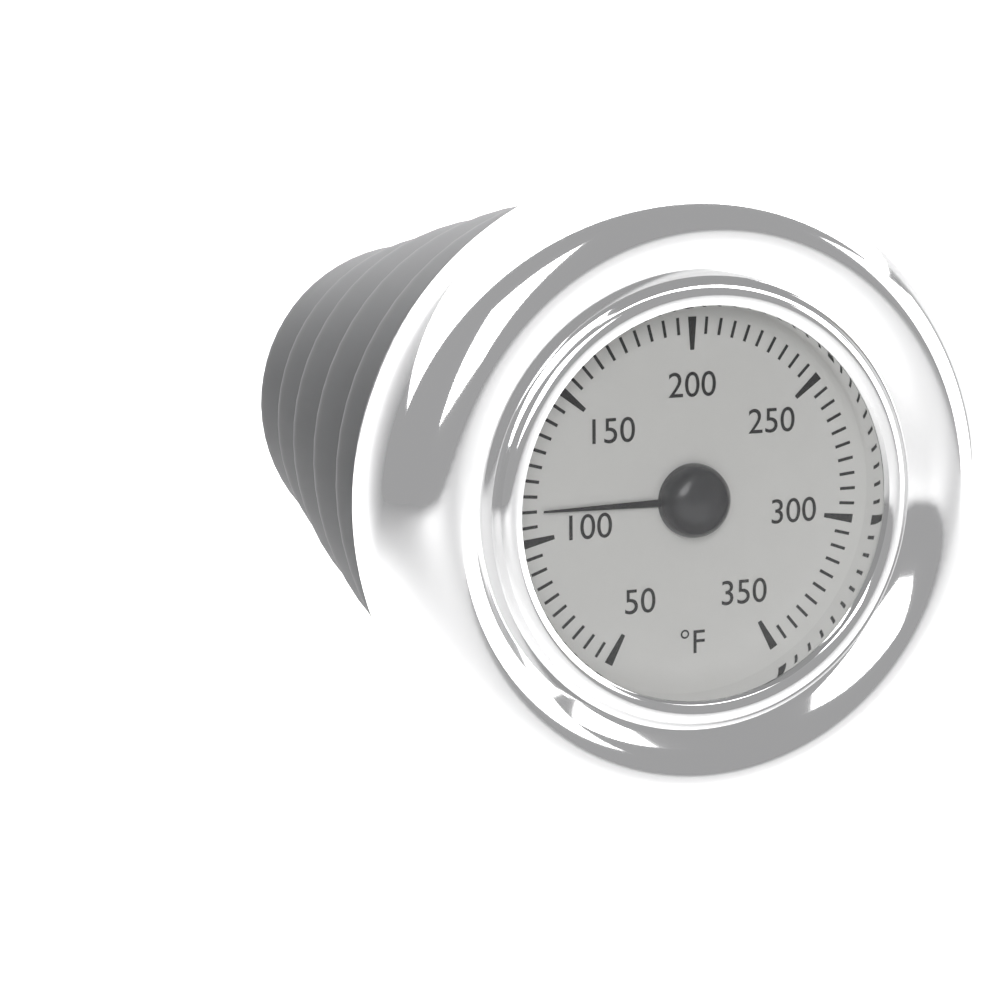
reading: 110 °F
